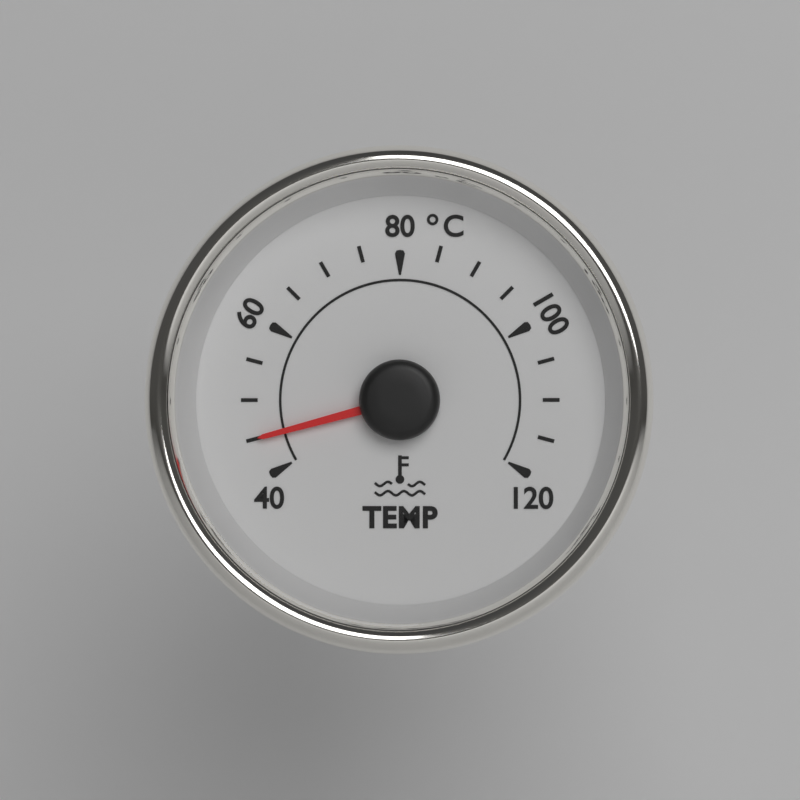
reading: 45 °C
